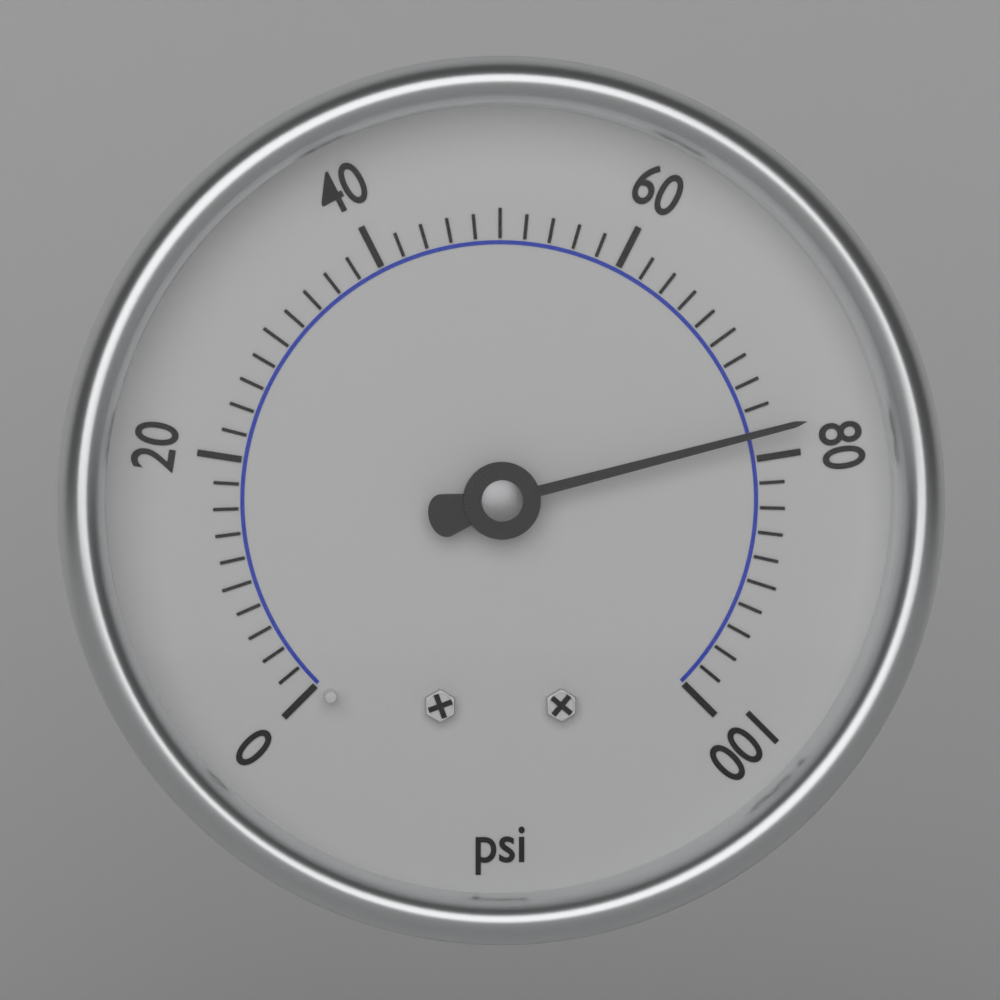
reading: 78 psi
